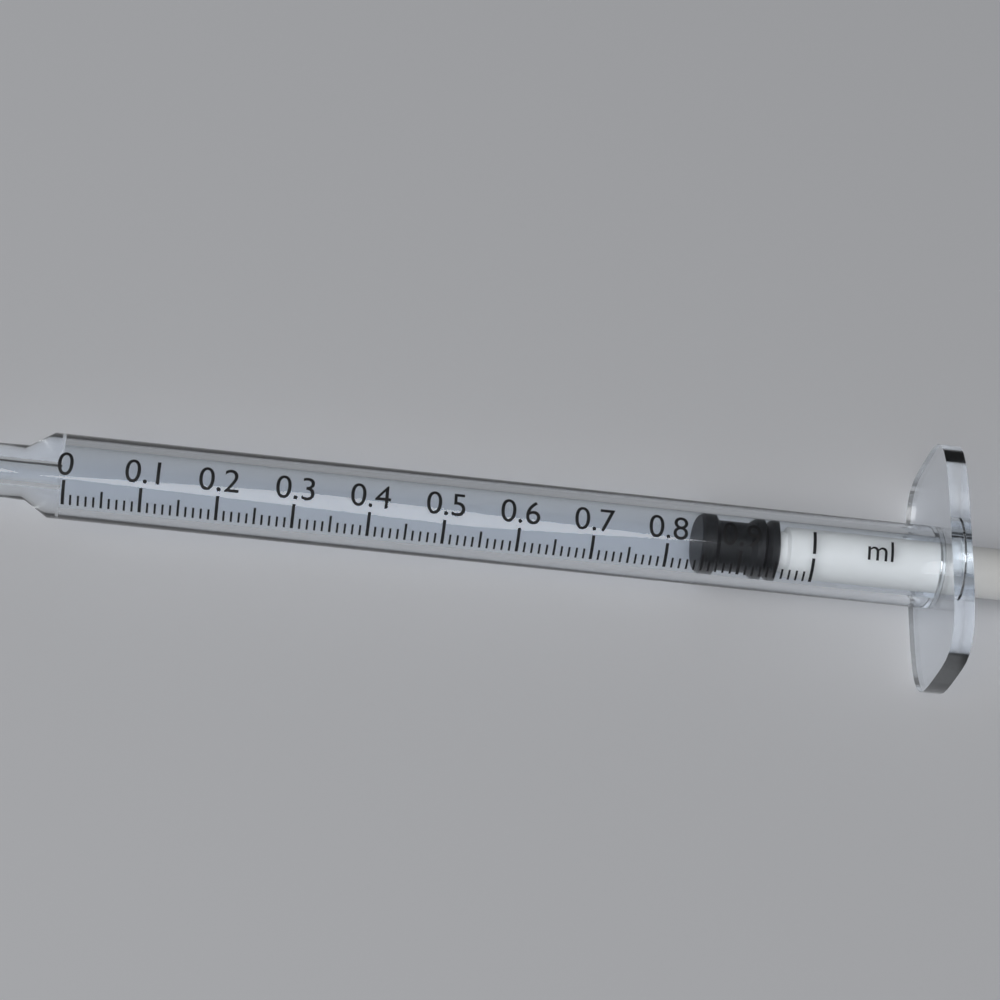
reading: 0.85 ml
